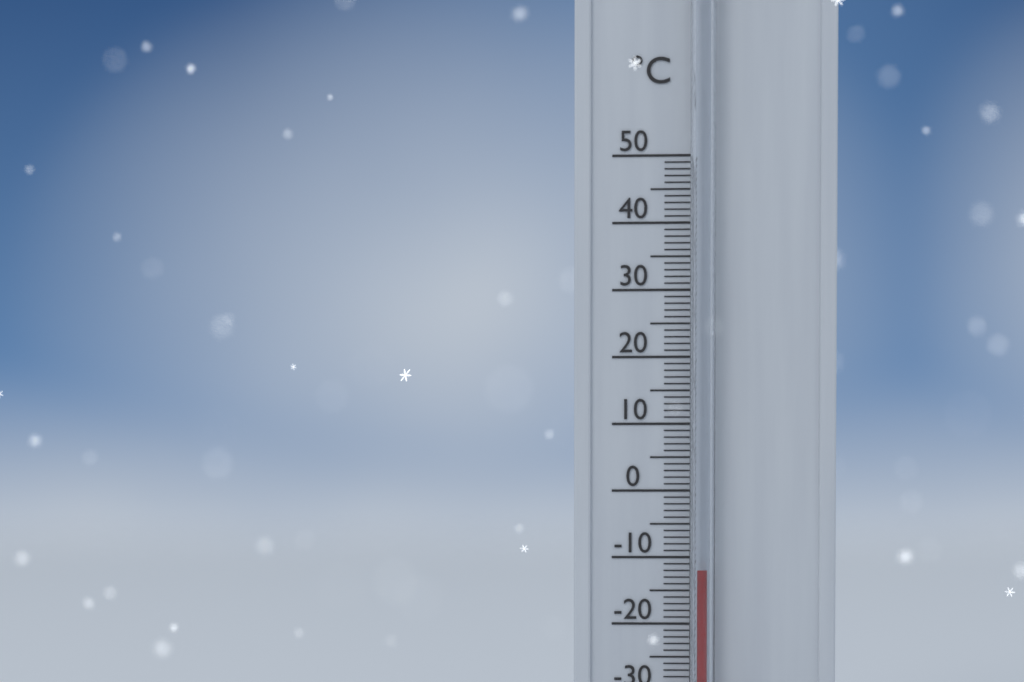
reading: -12 °C
